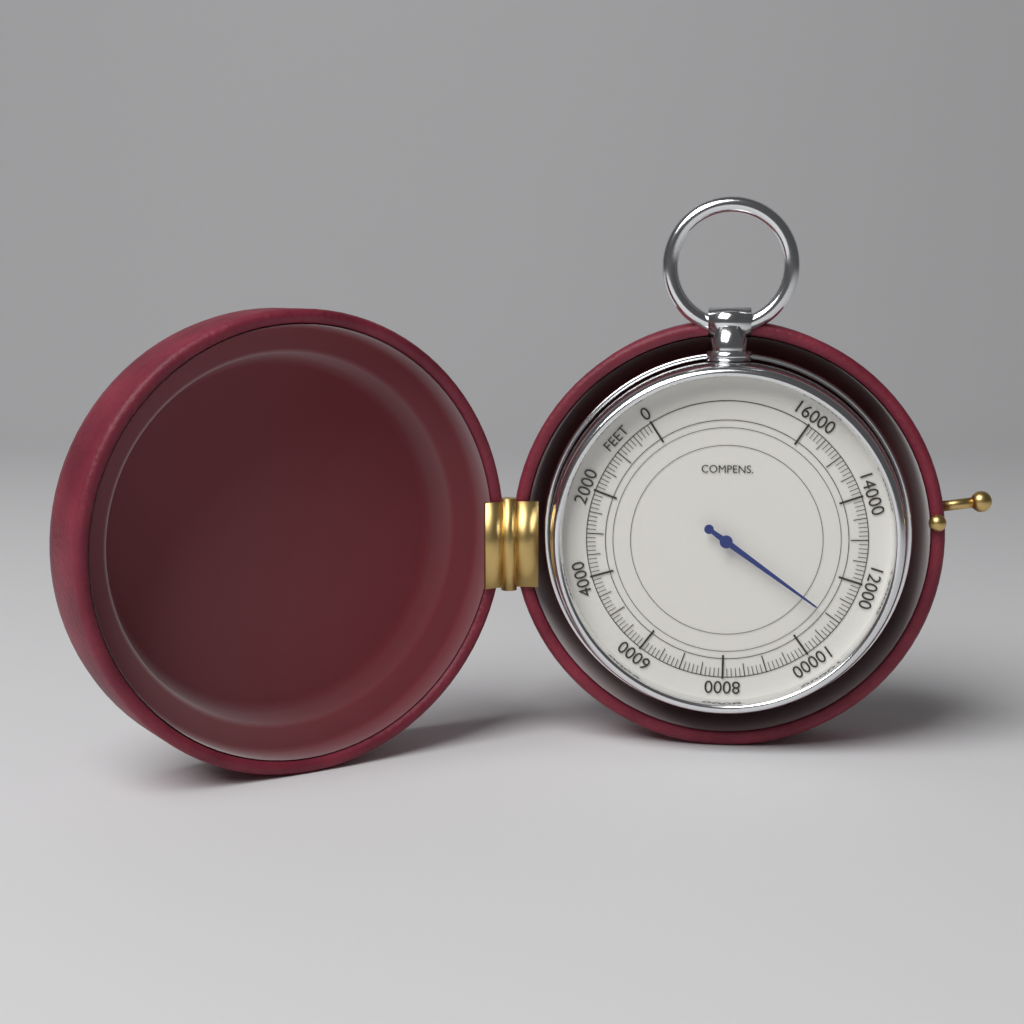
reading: 11000 feet
